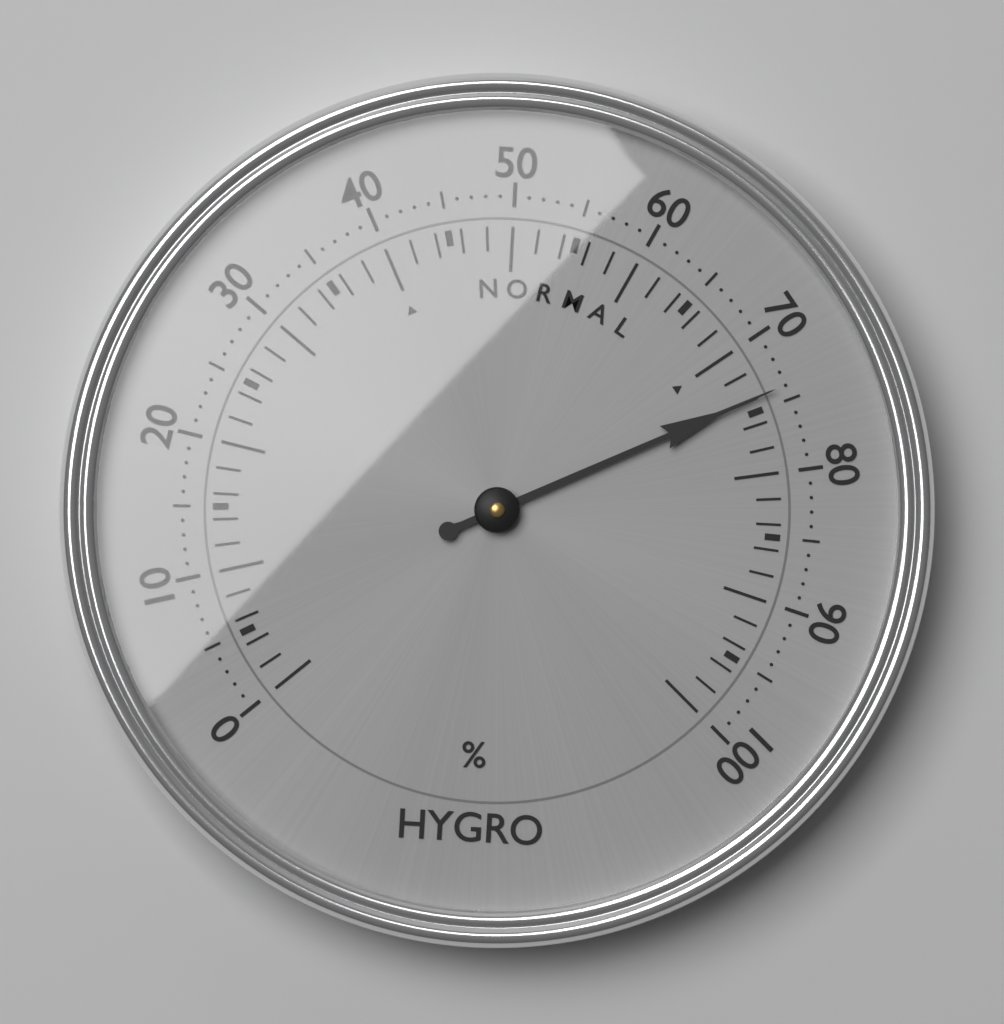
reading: 74 %
